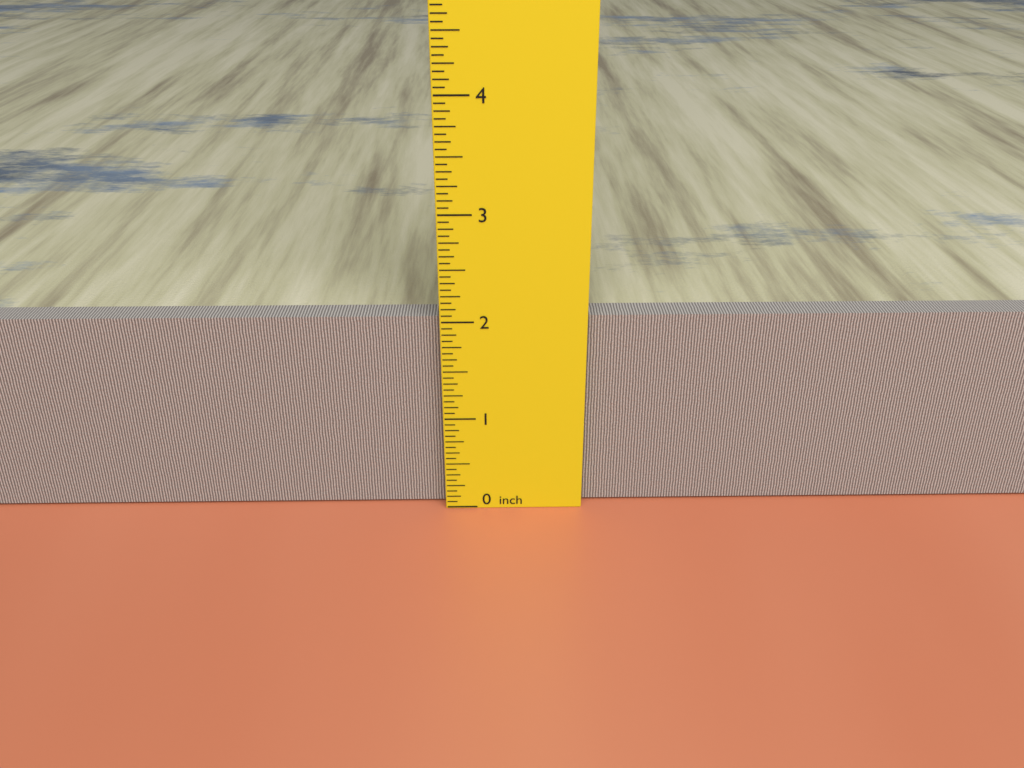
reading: 2.0000 inch
